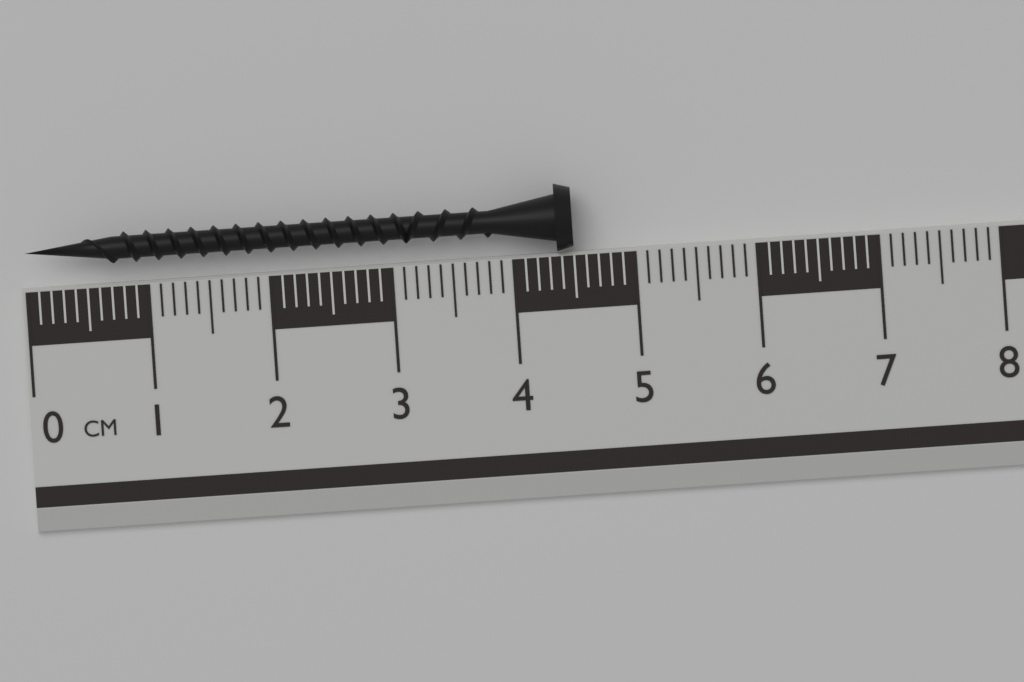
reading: 4.5 cm
